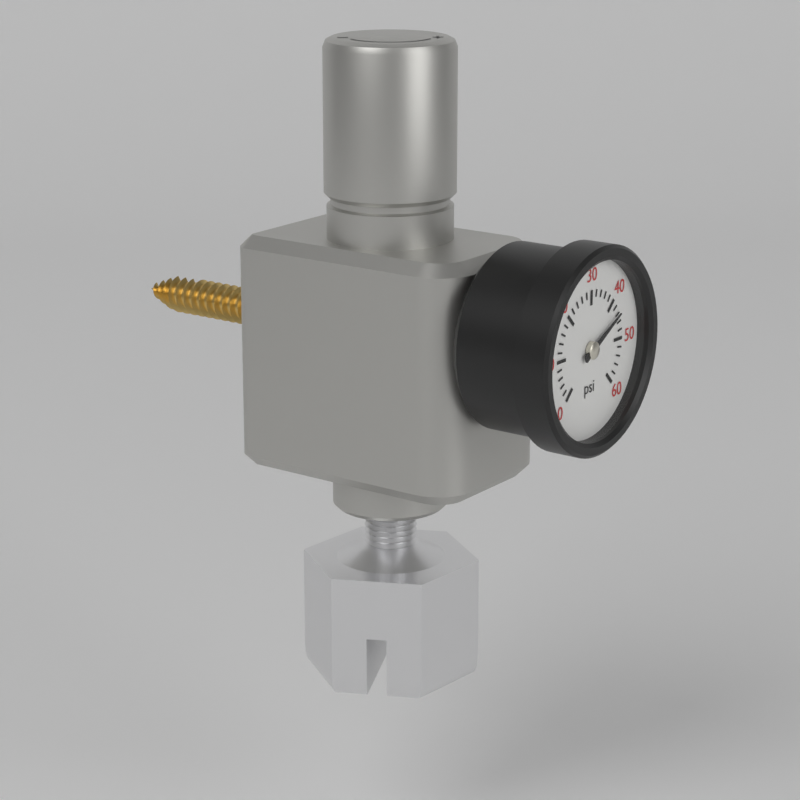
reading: 44 psi
